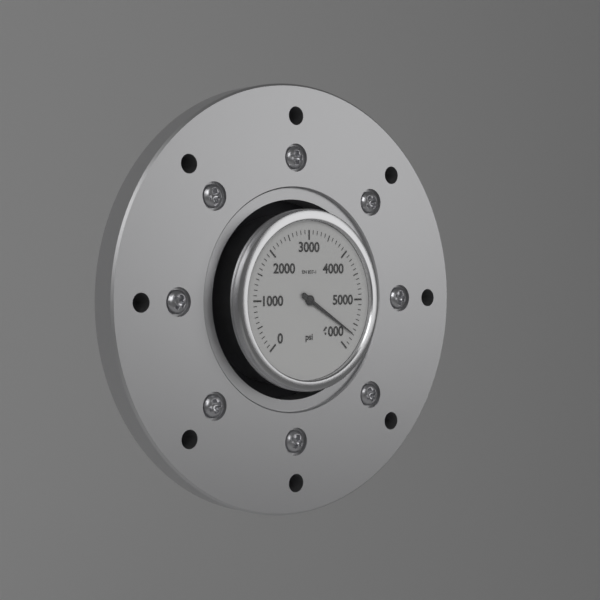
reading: 5700 psi
